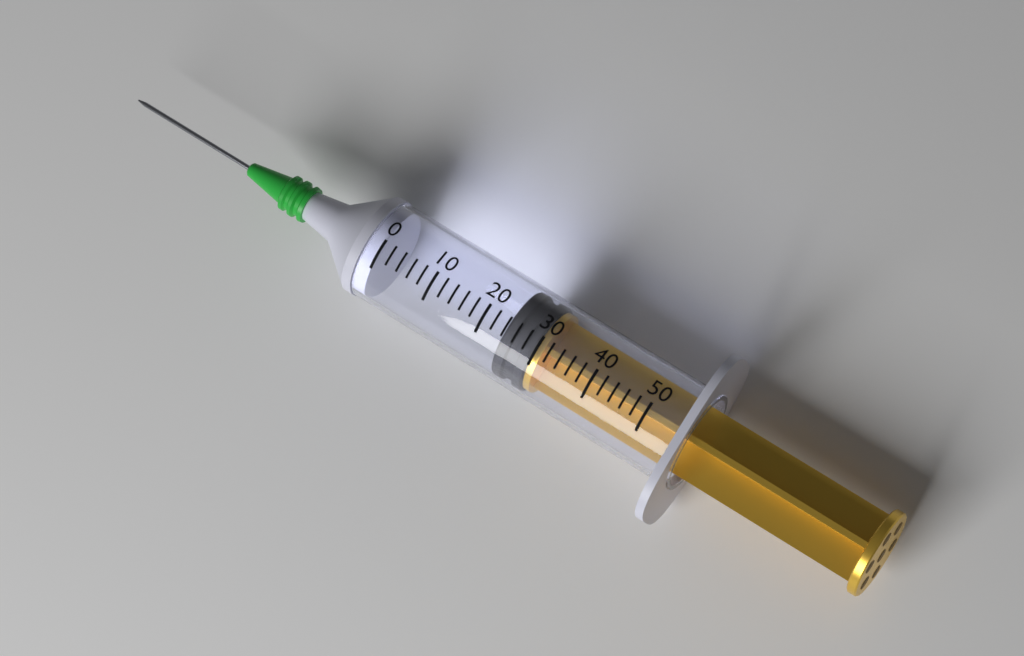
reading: 24 (no unit)
